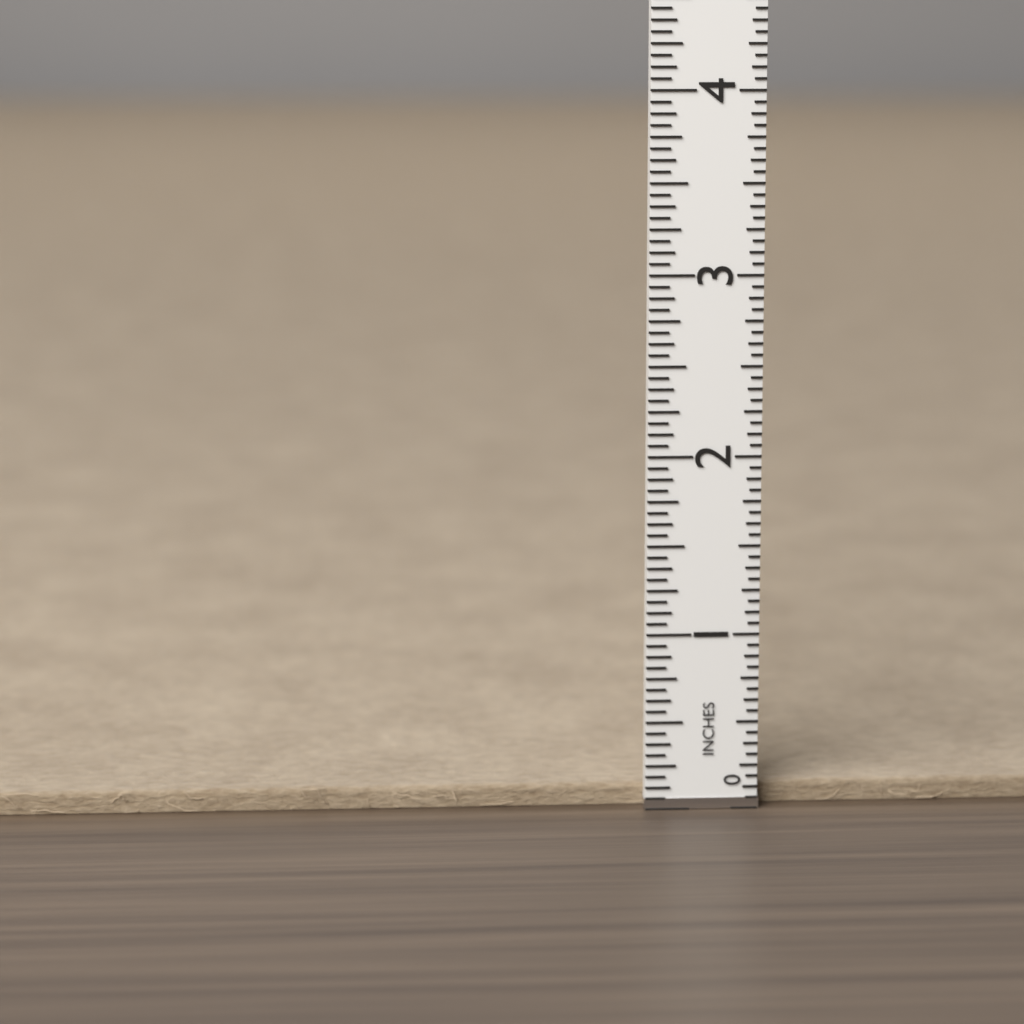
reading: 0.1250 in
